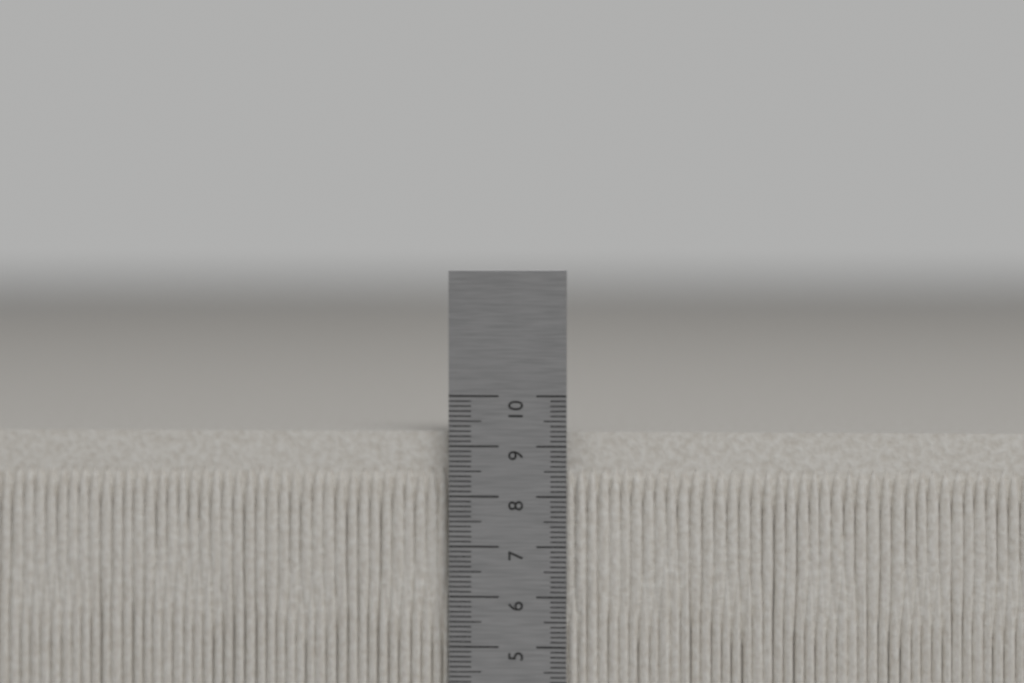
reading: 9.3 cm
